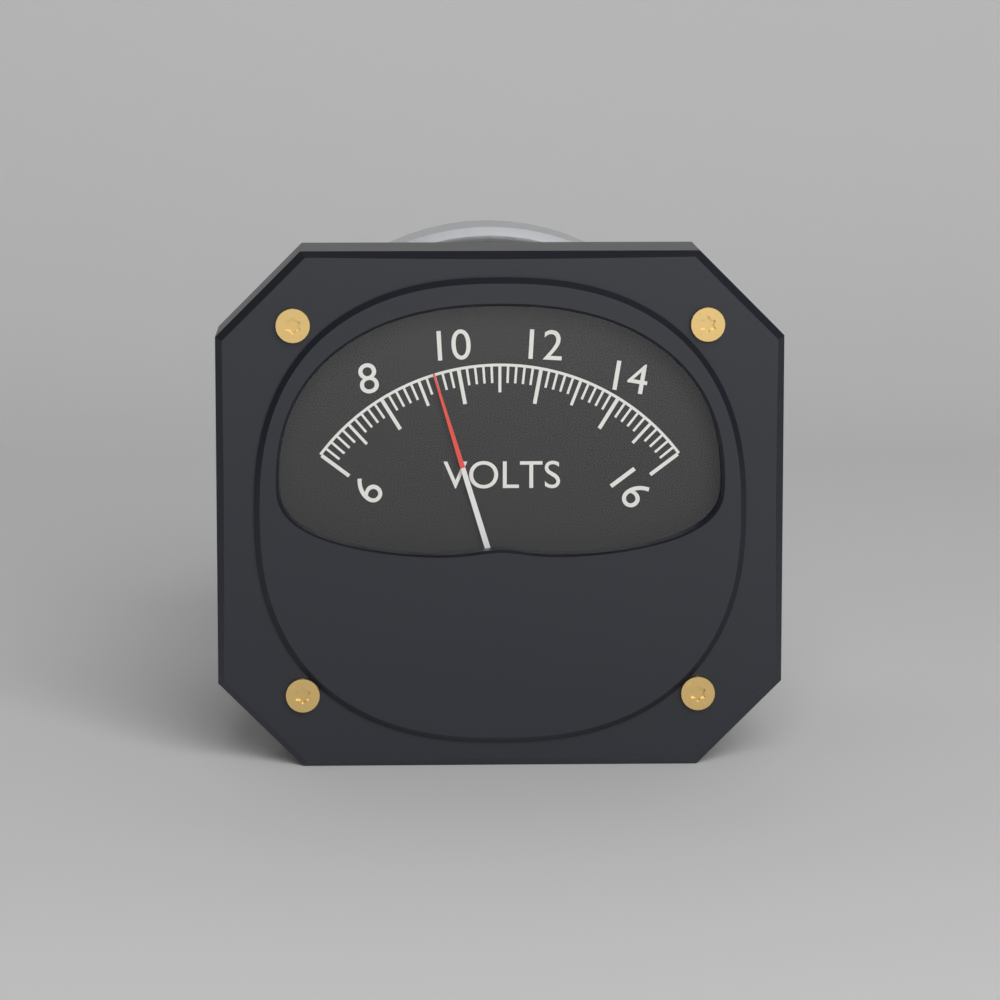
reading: 9.4 V
